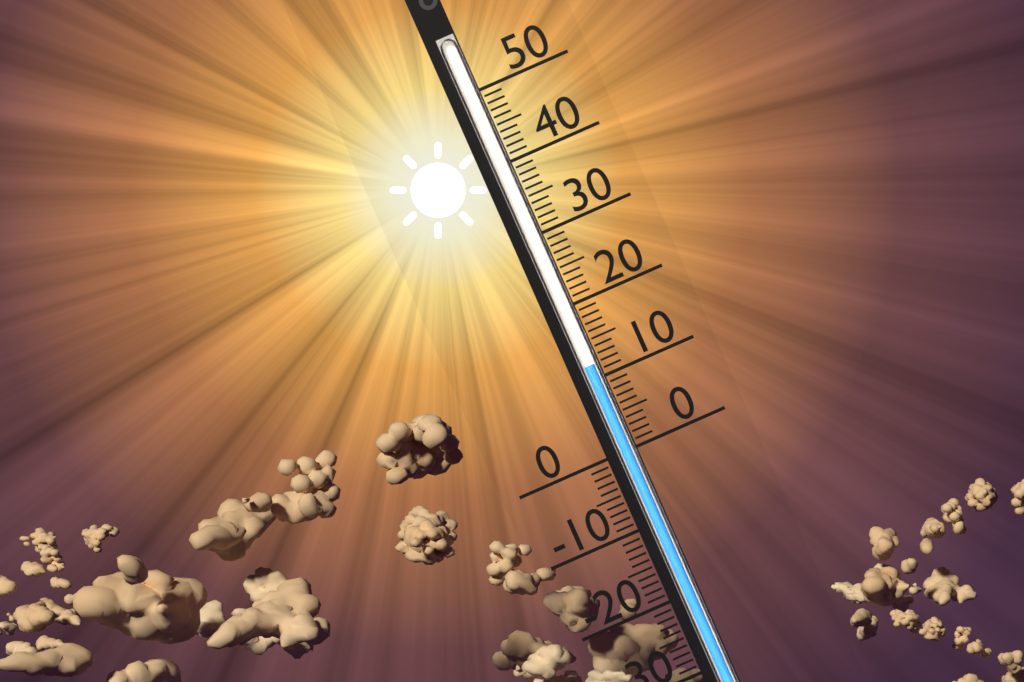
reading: 12 (no unit)
